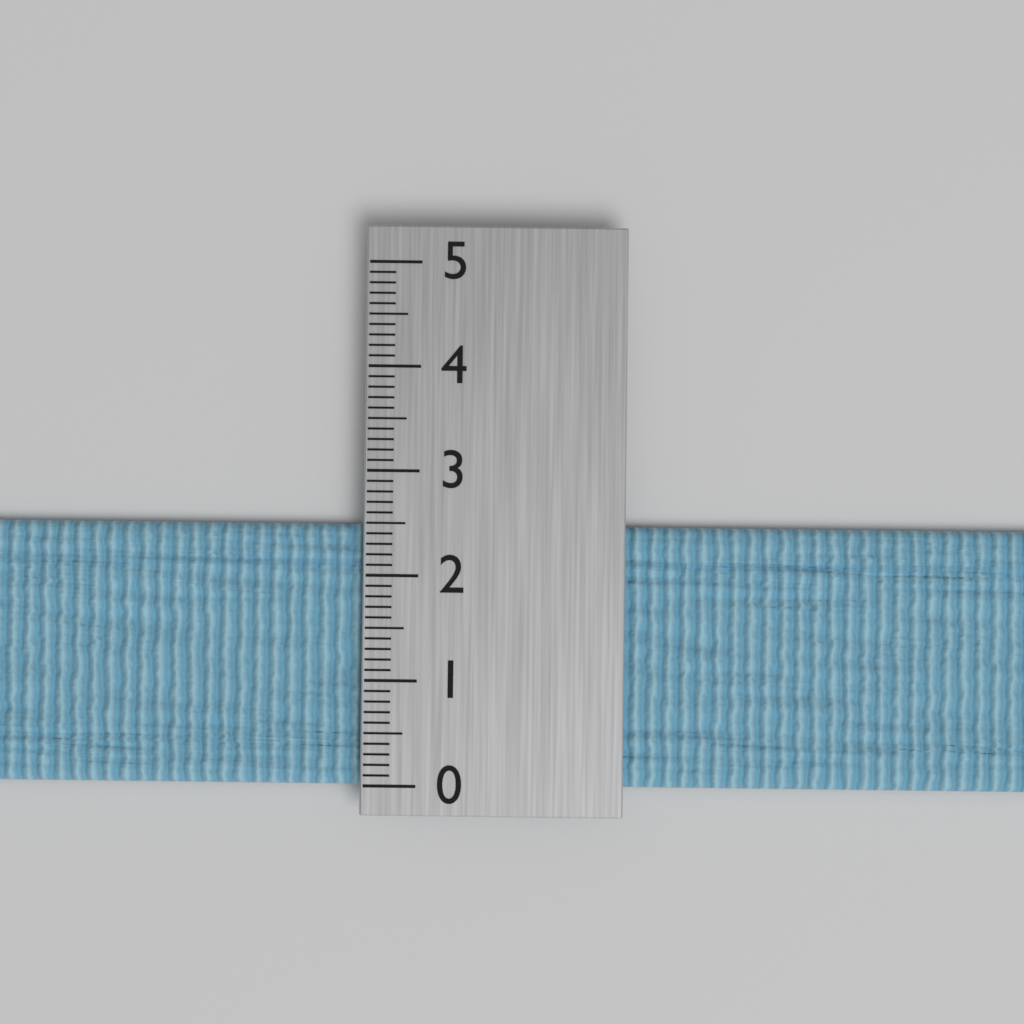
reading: 2.5 (no unit)
